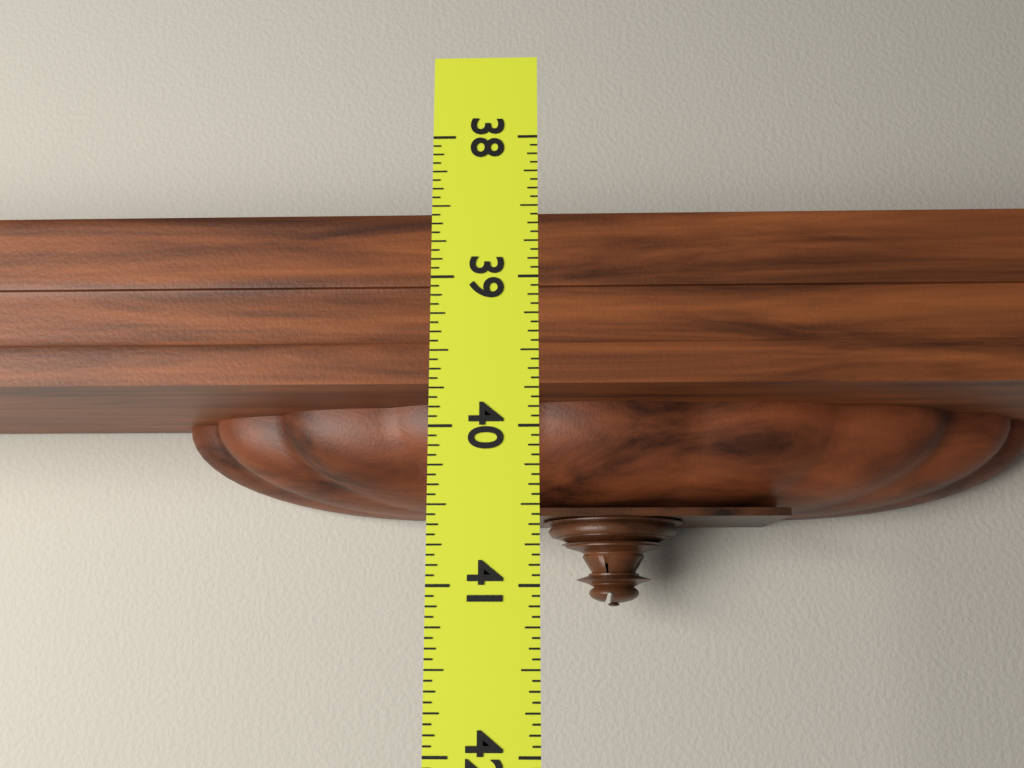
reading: 41.0625 (no unit)
